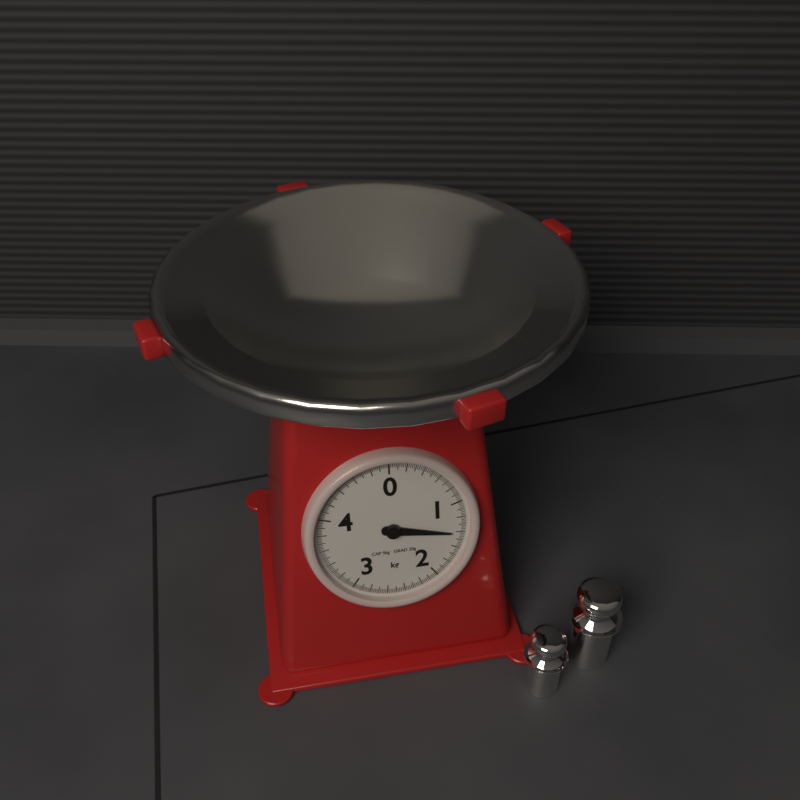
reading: 1.42 kg
